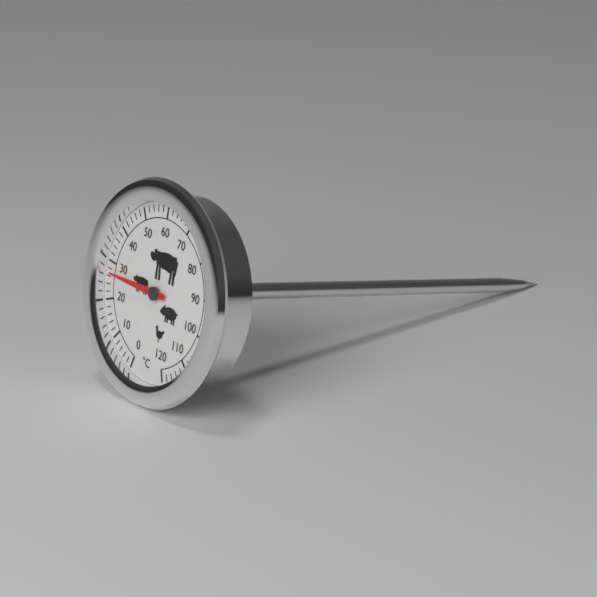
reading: 27 °C
